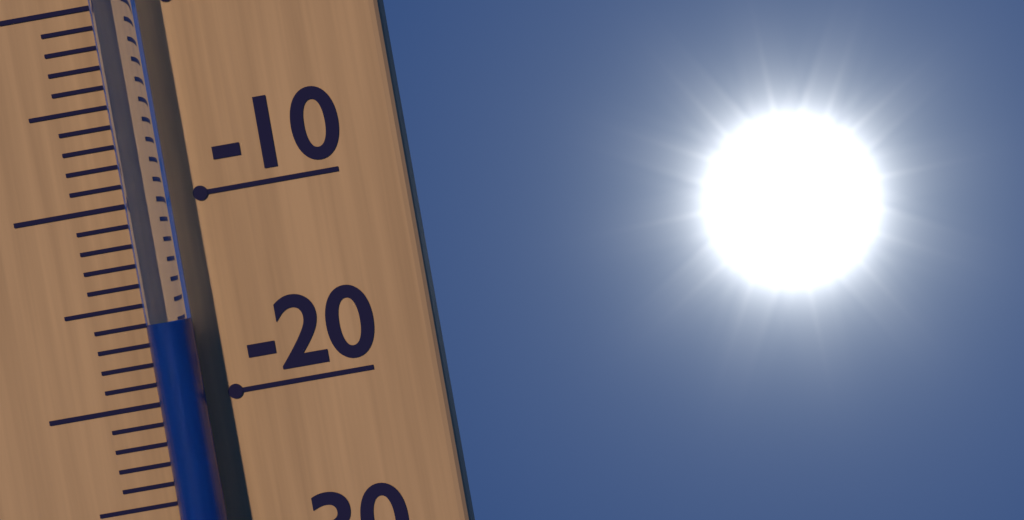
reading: -16 °C
